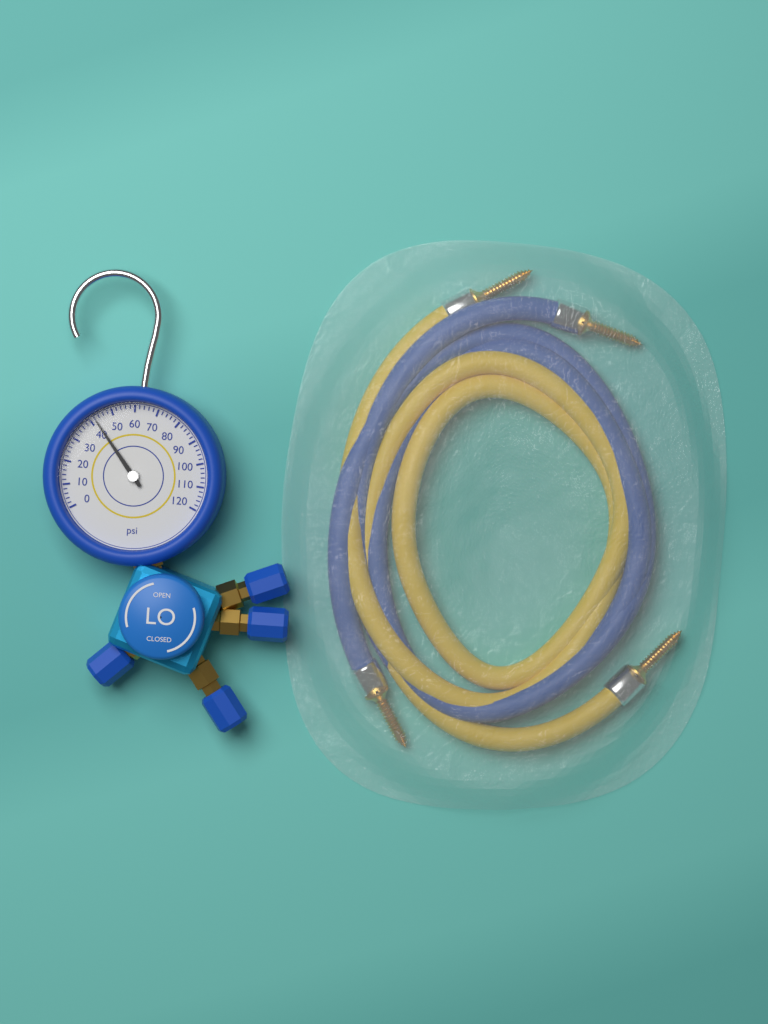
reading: 42 psi
